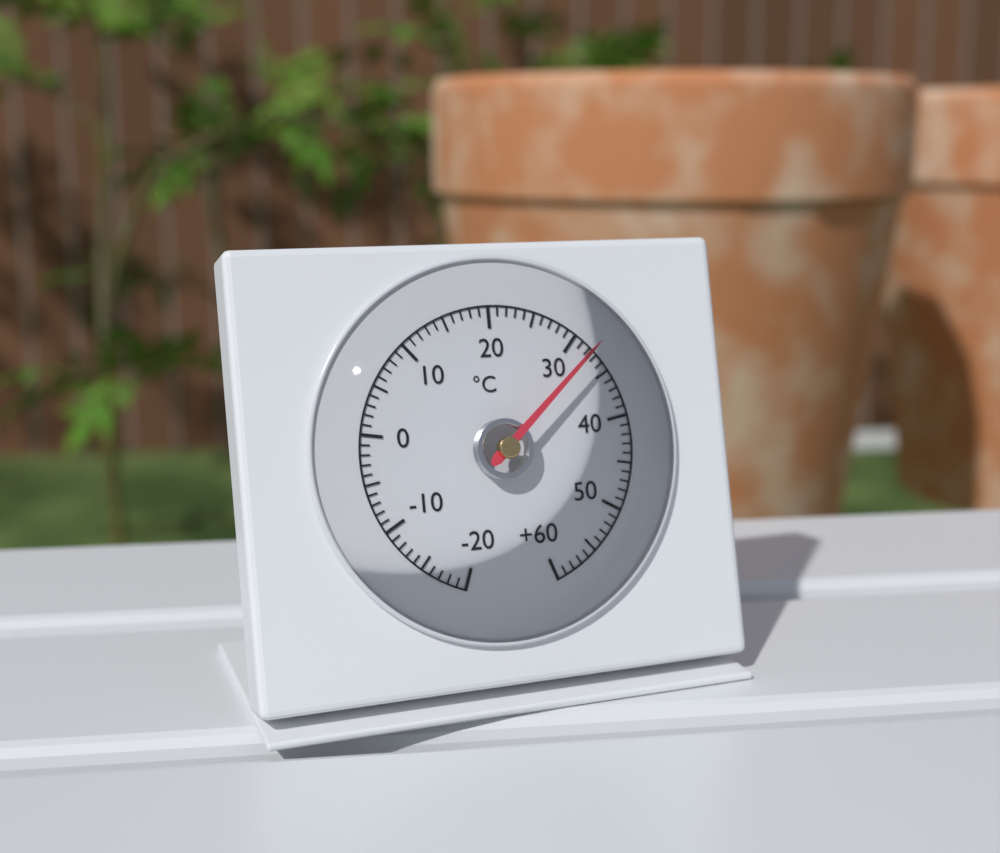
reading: 32 °C
